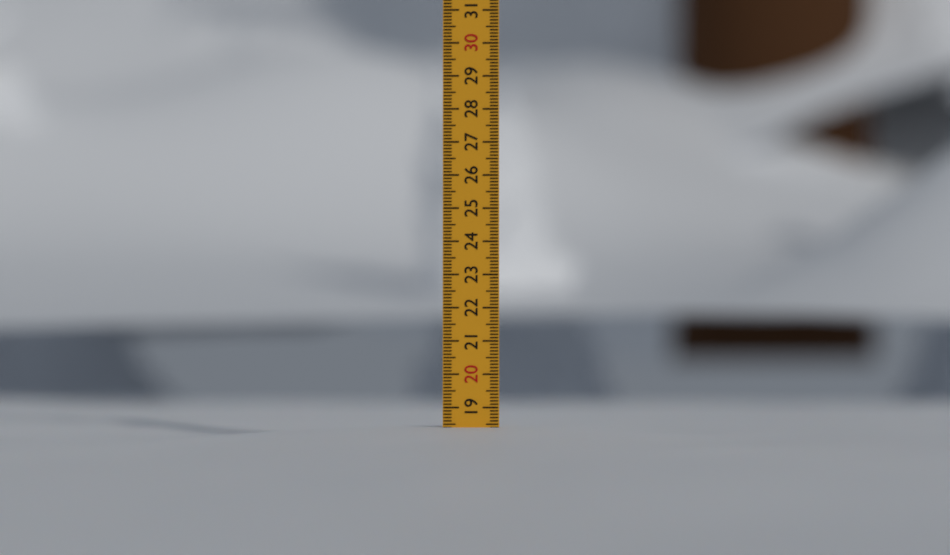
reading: 18.4 (no unit)
